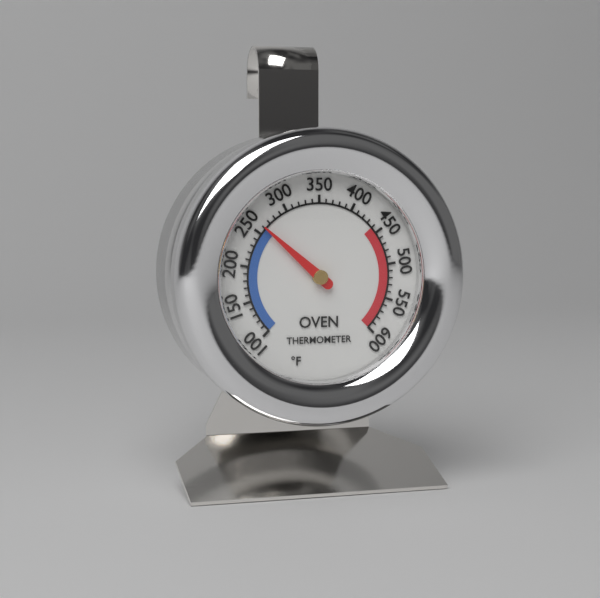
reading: 260 °F
